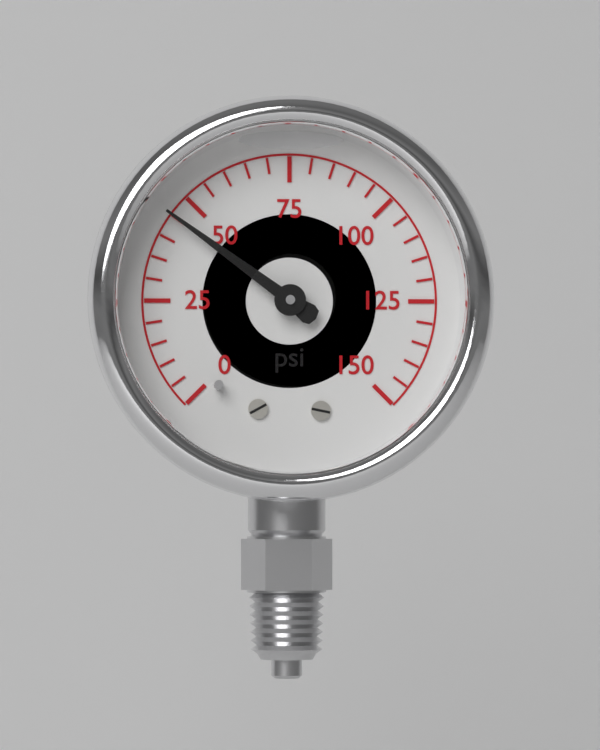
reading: 45 psi
